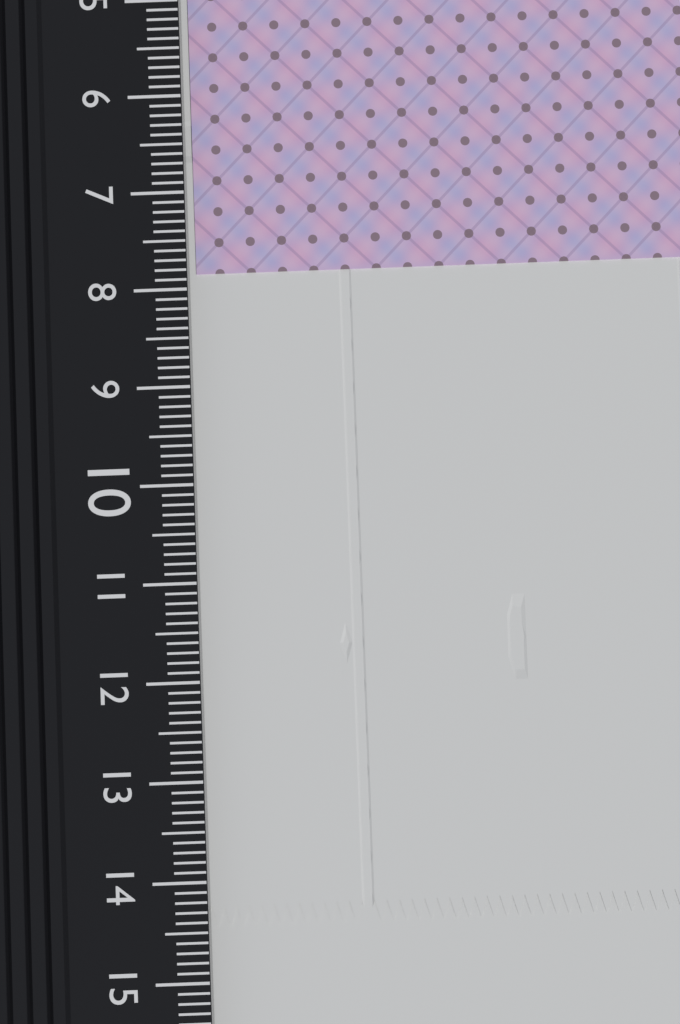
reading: 7.8 cm
